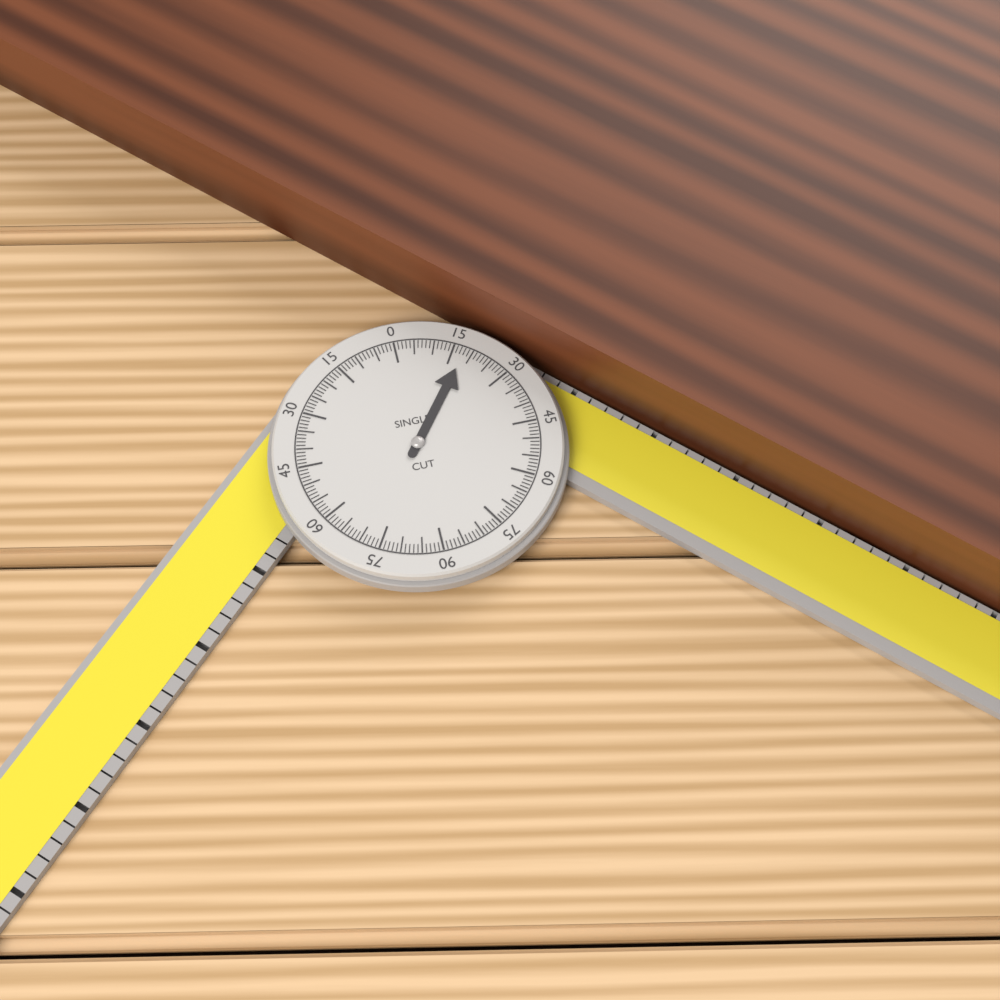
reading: 18 °
